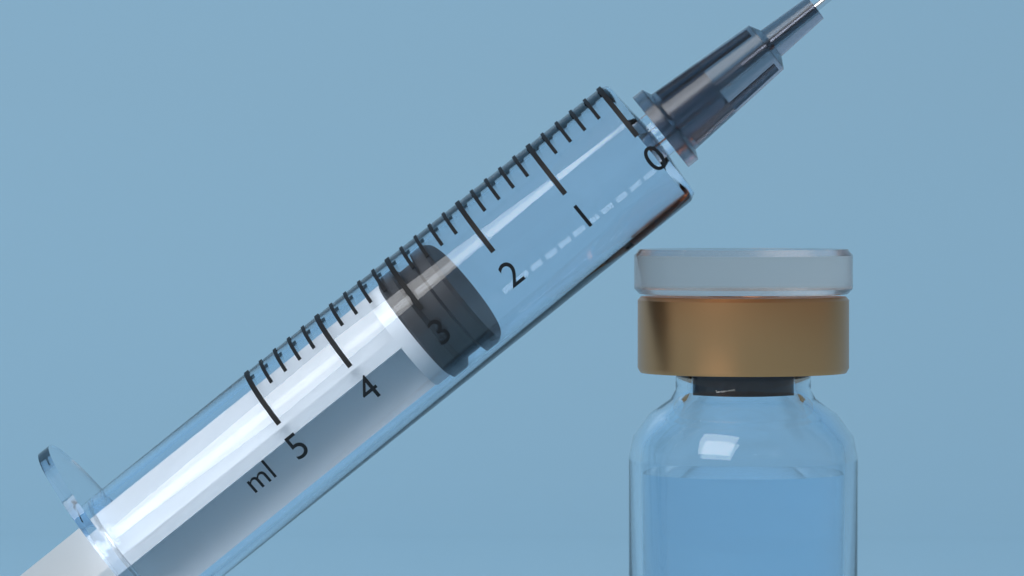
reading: 2.6 ml
